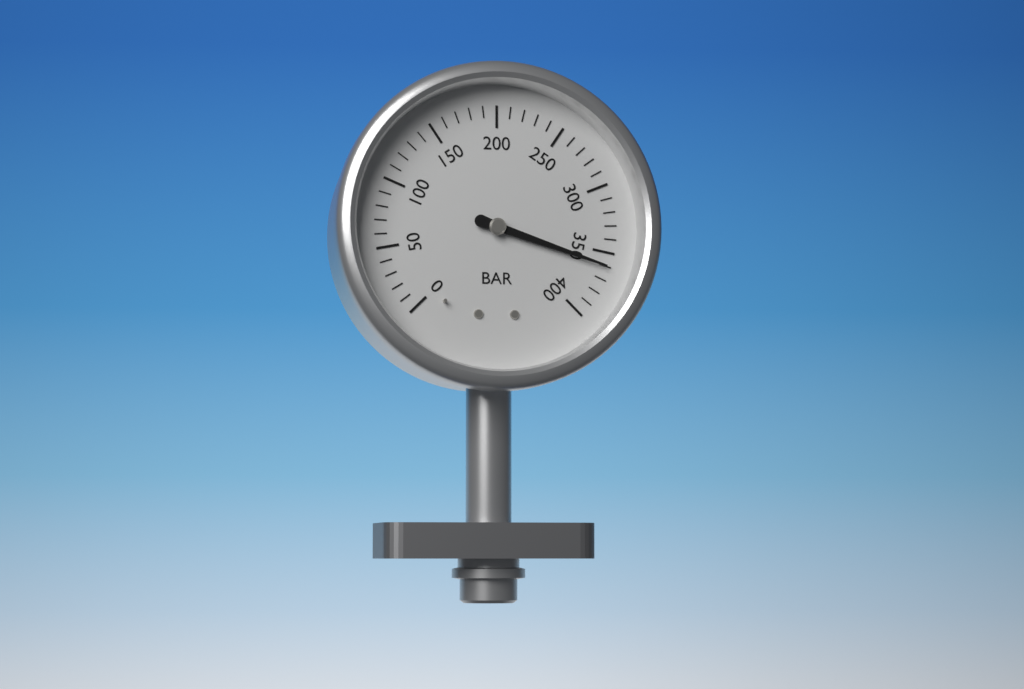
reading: 360 bar
